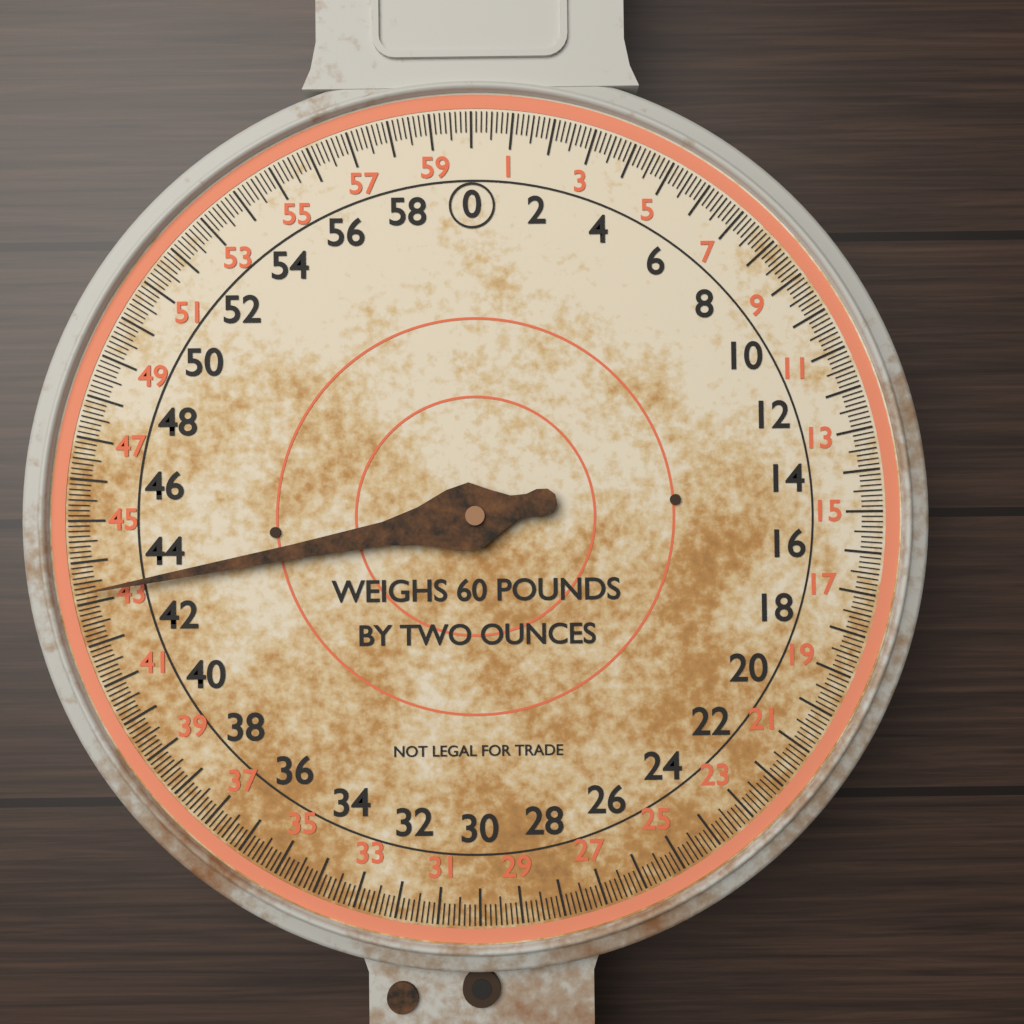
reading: 43.250 lb
